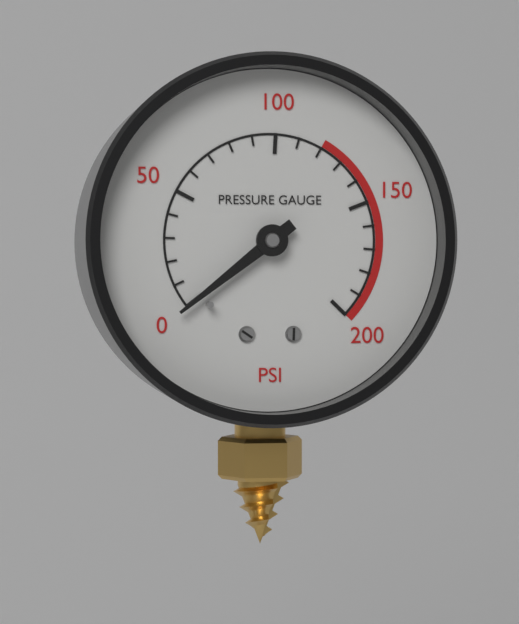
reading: 0 psi
